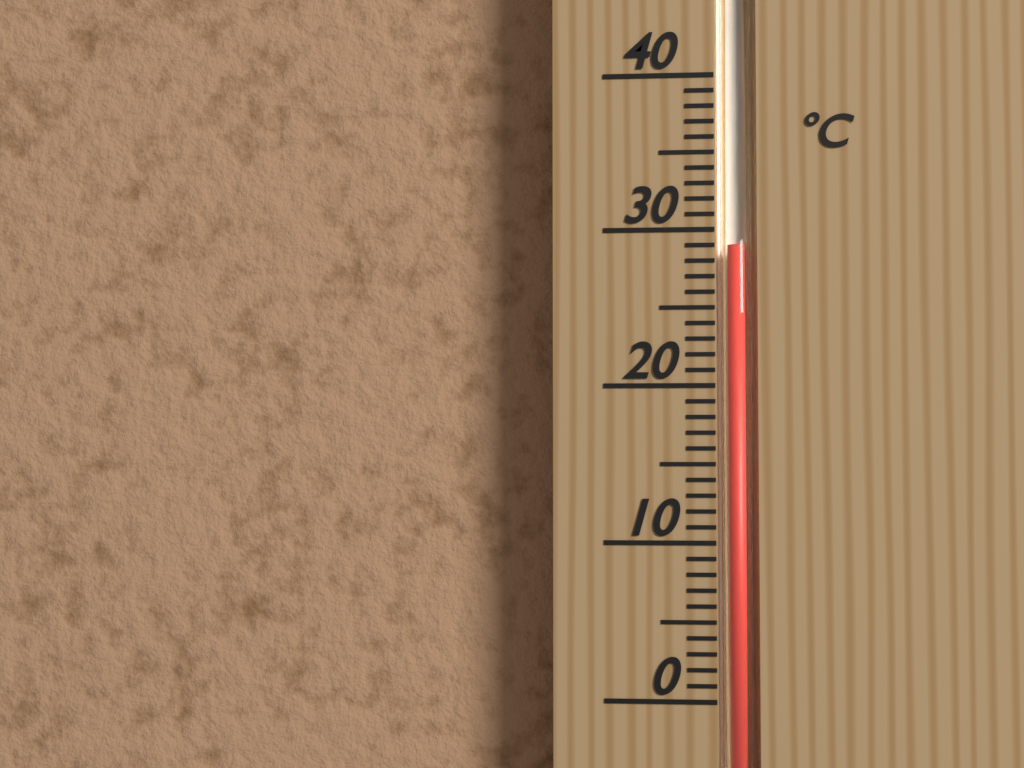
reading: 29 °C
